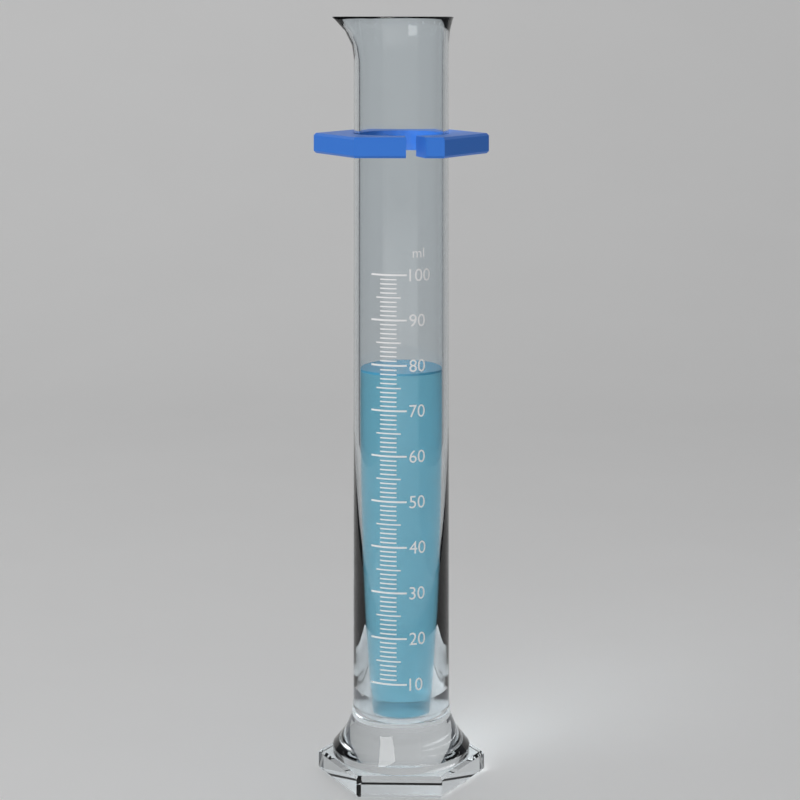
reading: 78 ml
